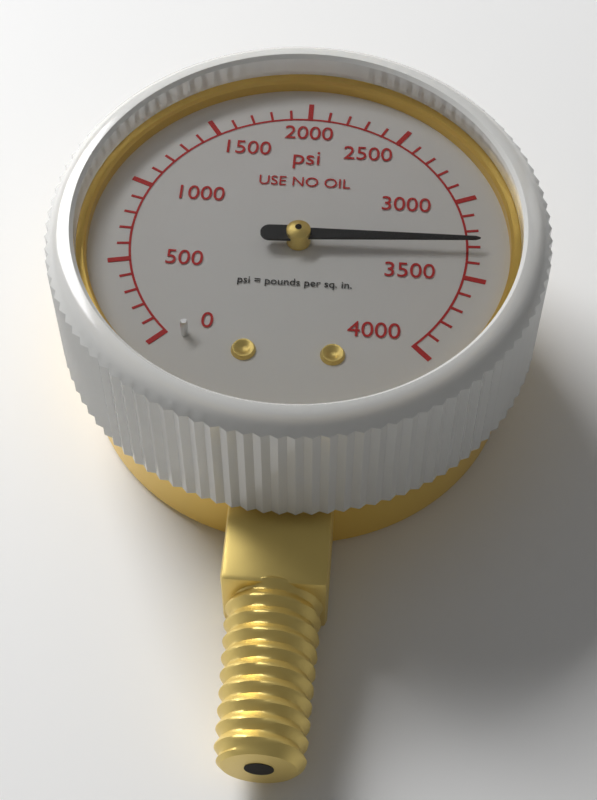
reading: 3300 psi
